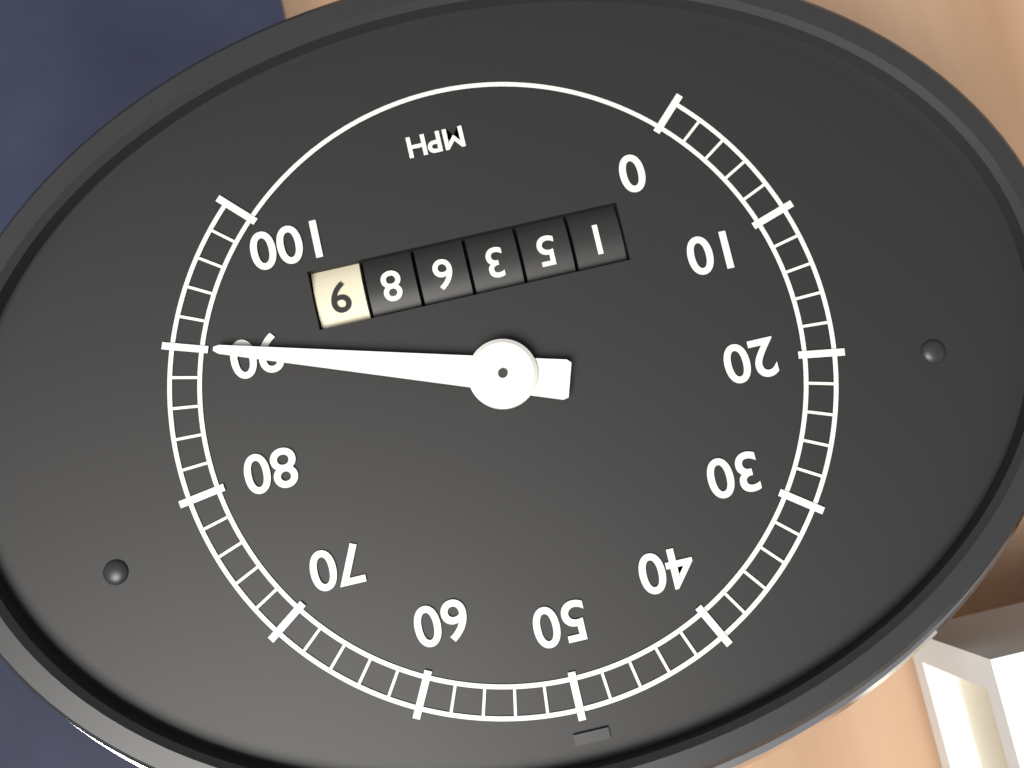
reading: 90 mph
